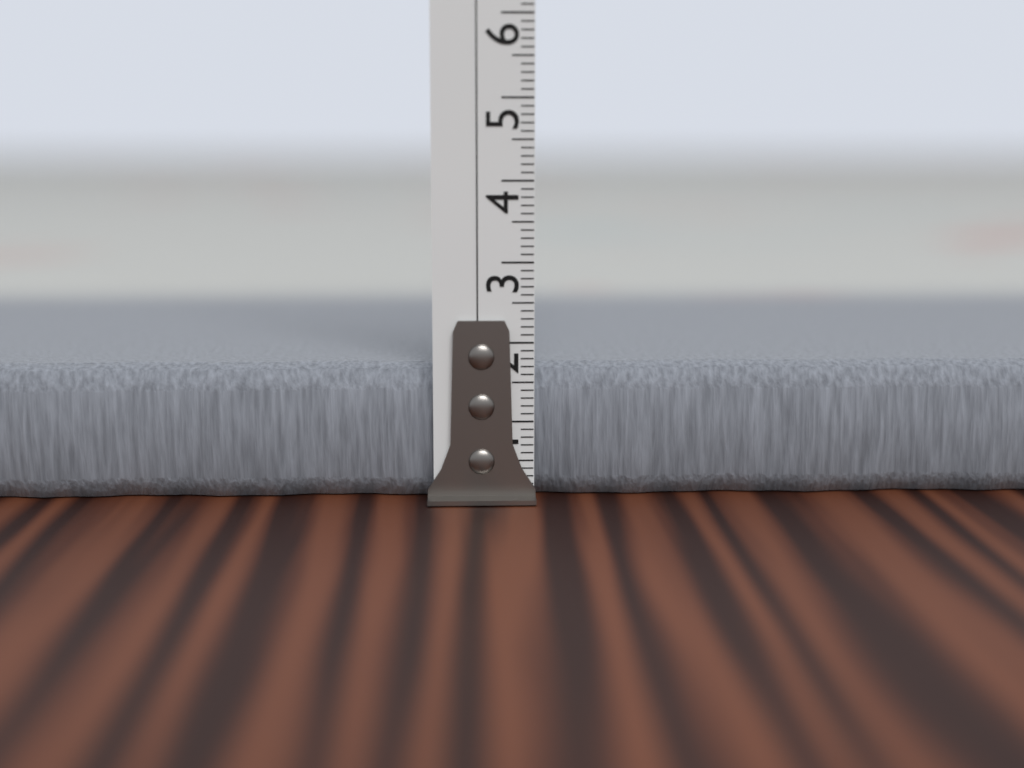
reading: 1.7 cm
